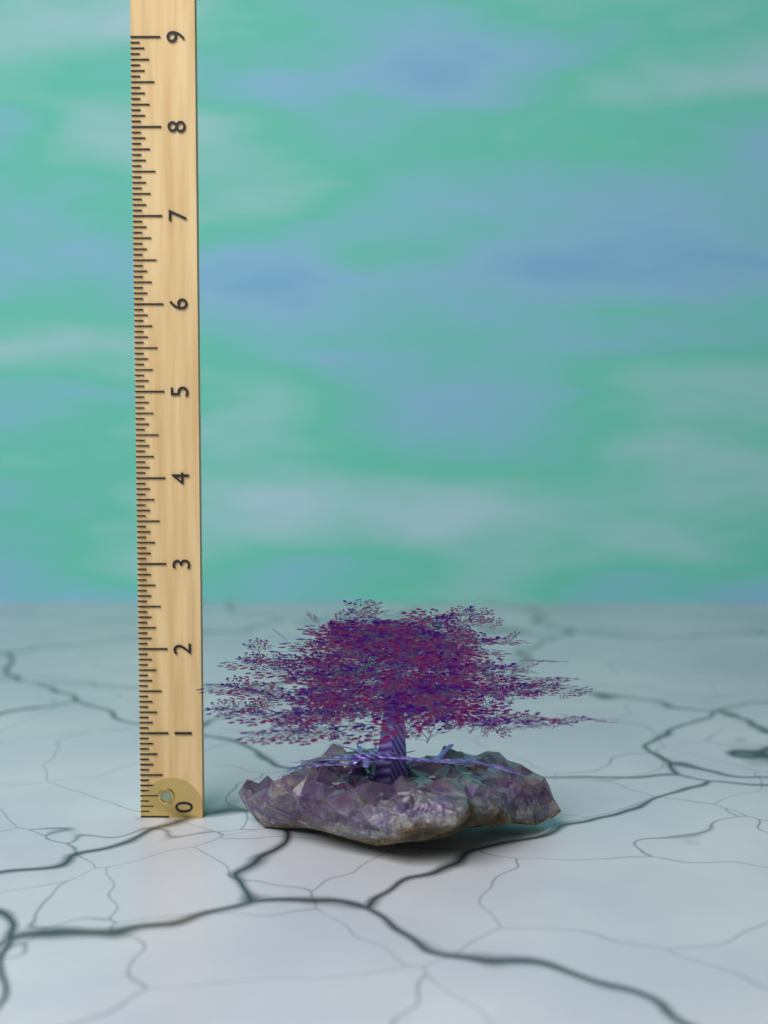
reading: 2.6875 (no unit)
